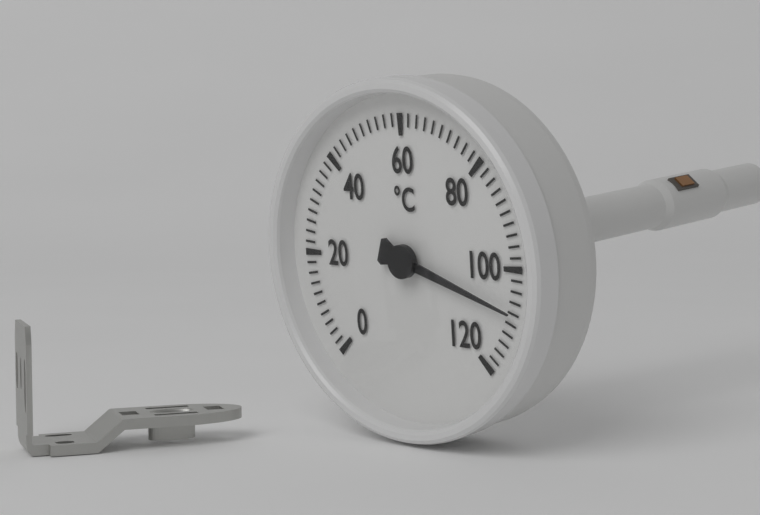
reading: 108 °C
